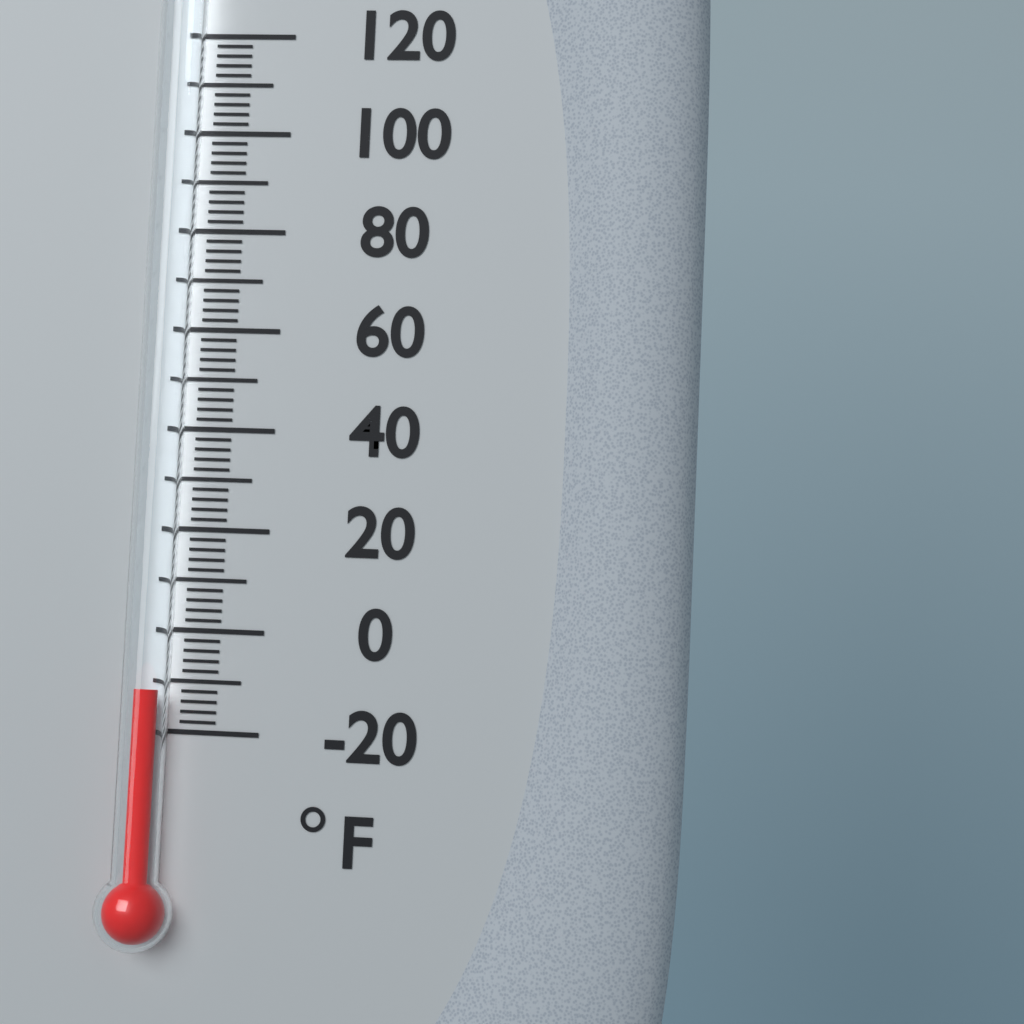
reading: -12 °F
